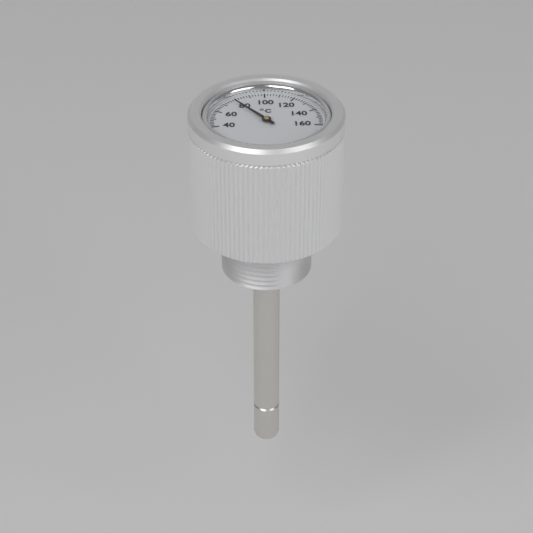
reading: 78 °C
